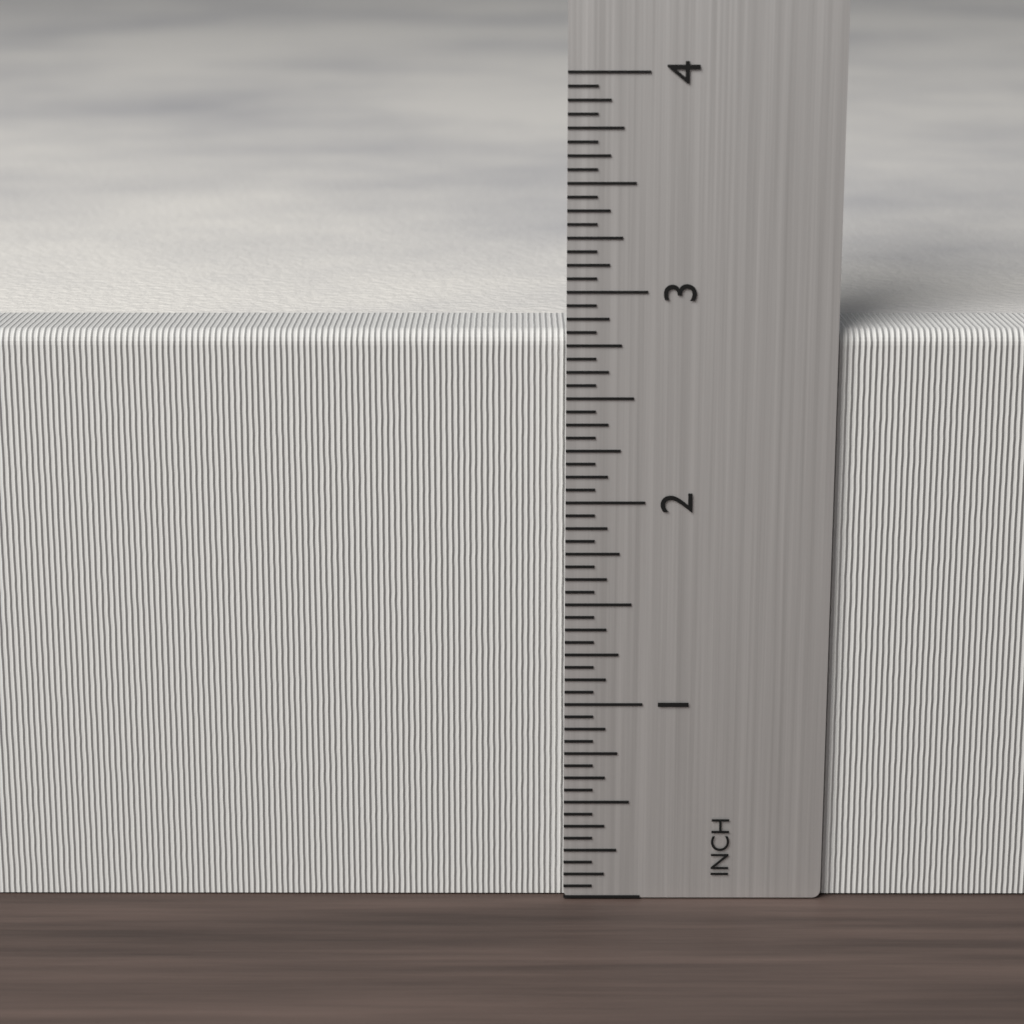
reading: 2.8125 inch
